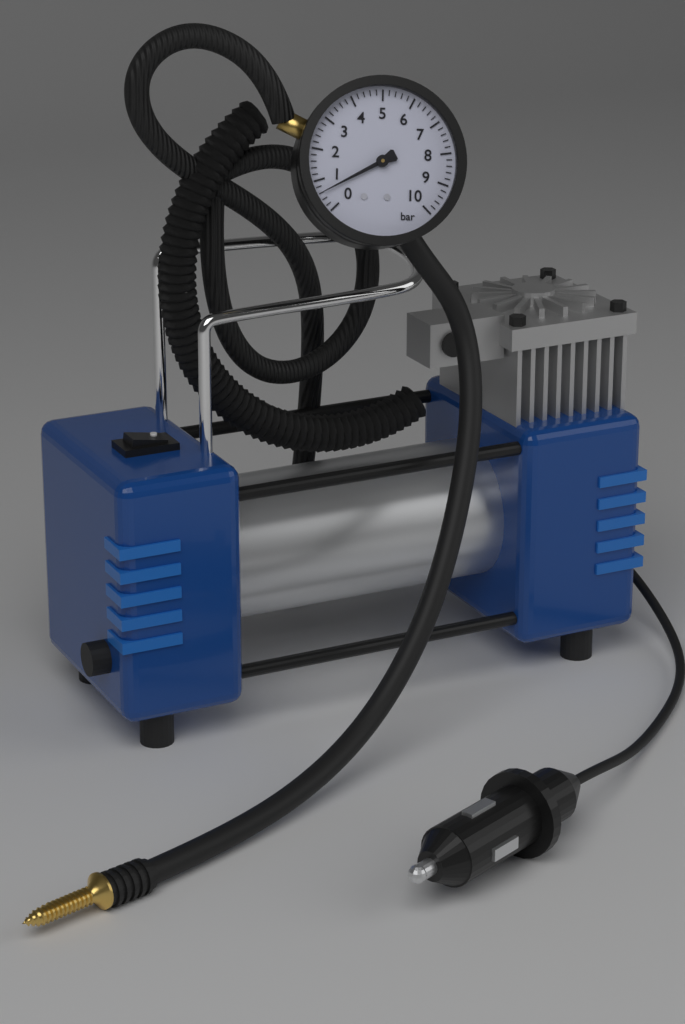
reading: 0.6 bar
